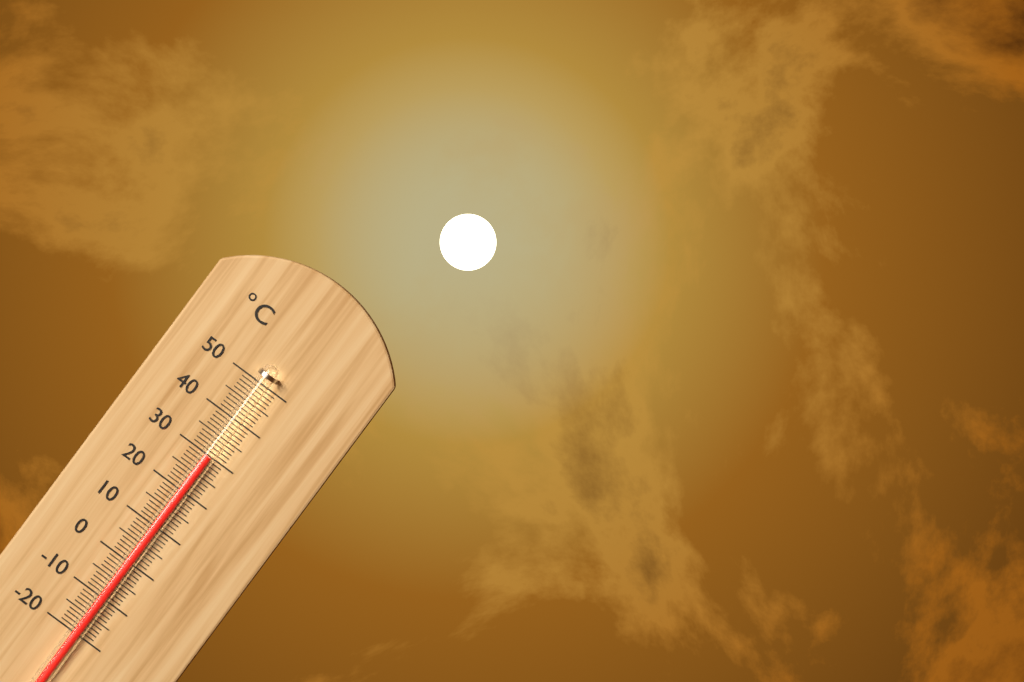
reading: 30 °C
